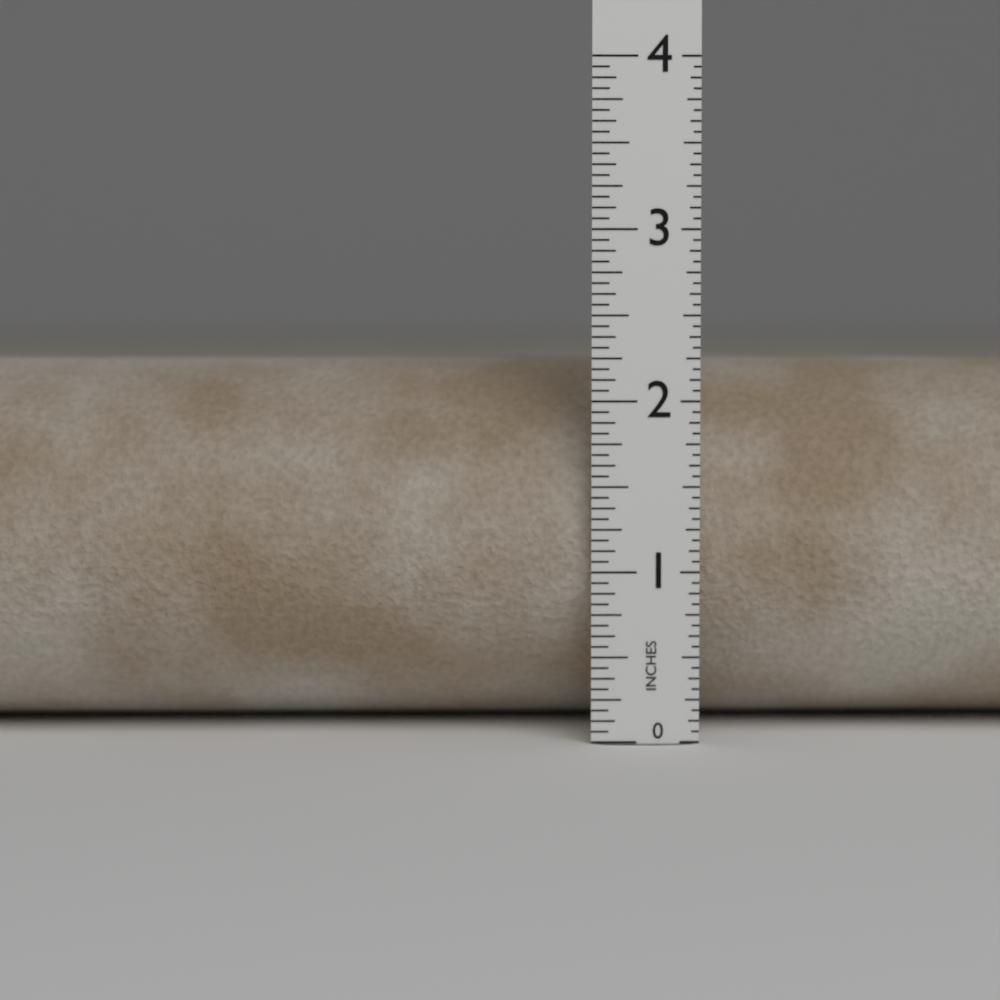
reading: 2.2500 in
